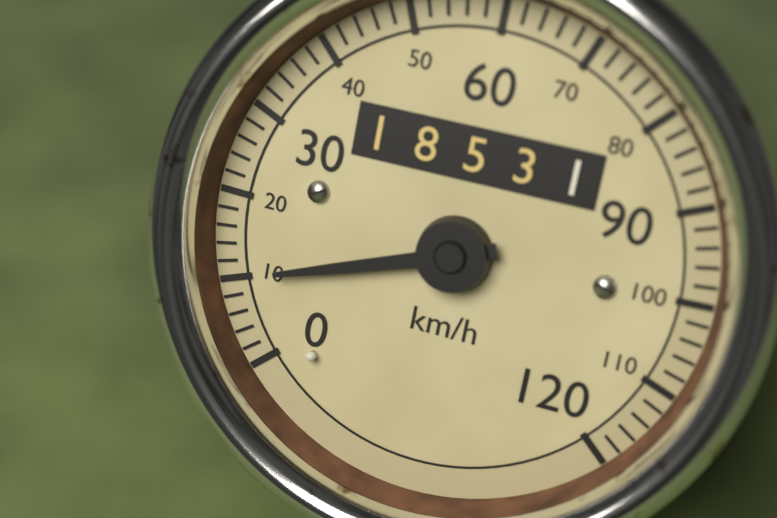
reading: 10 km/h
